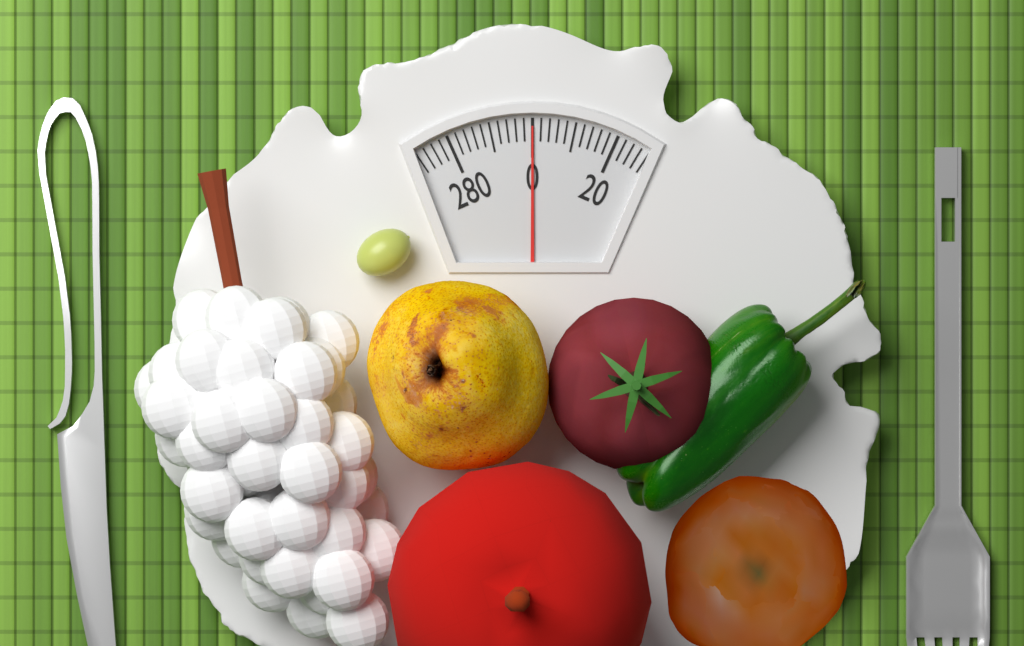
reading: 0 (no unit)
